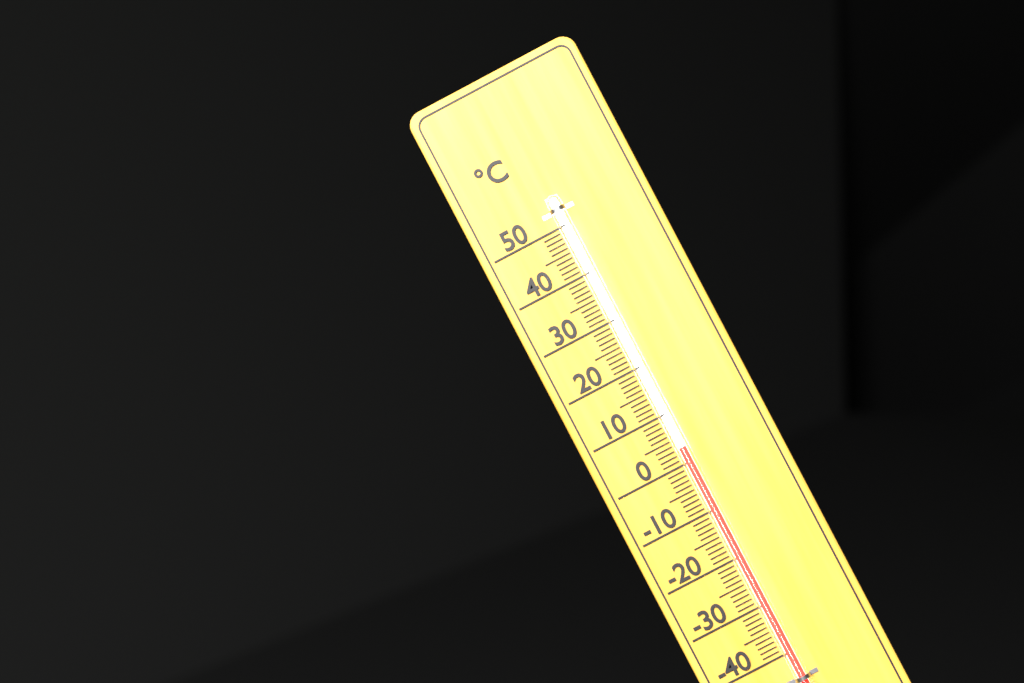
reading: 3 °C
